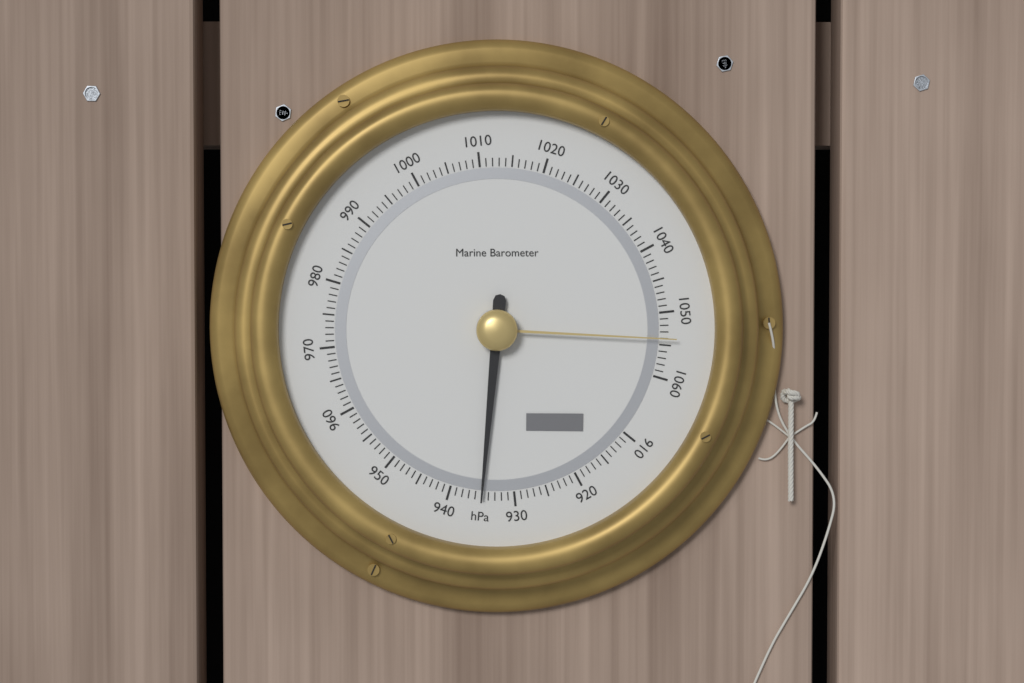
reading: 935 hPa
